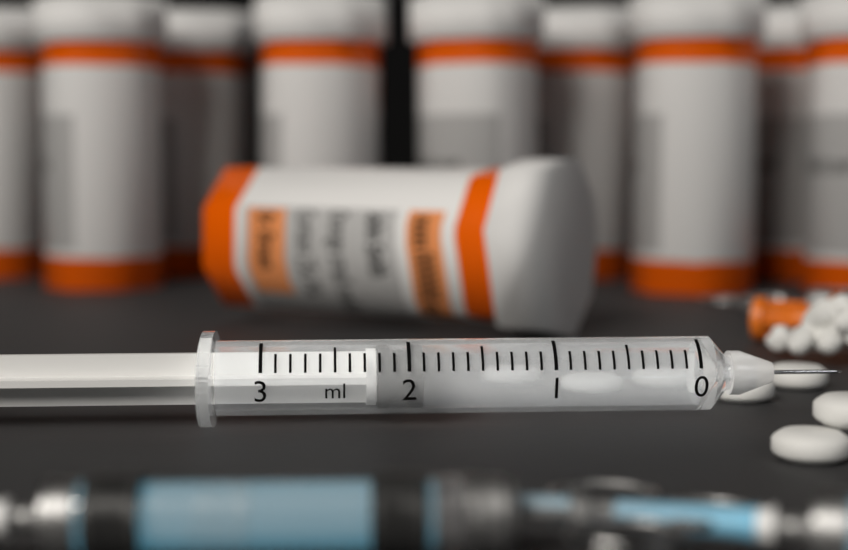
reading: 1.9 ml
